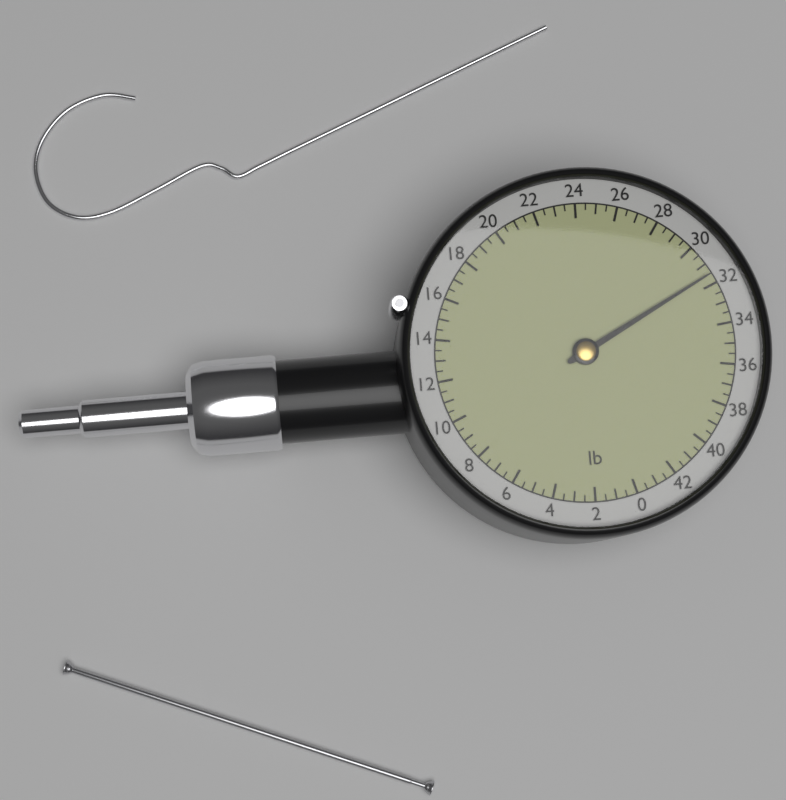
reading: 31.5 lb
